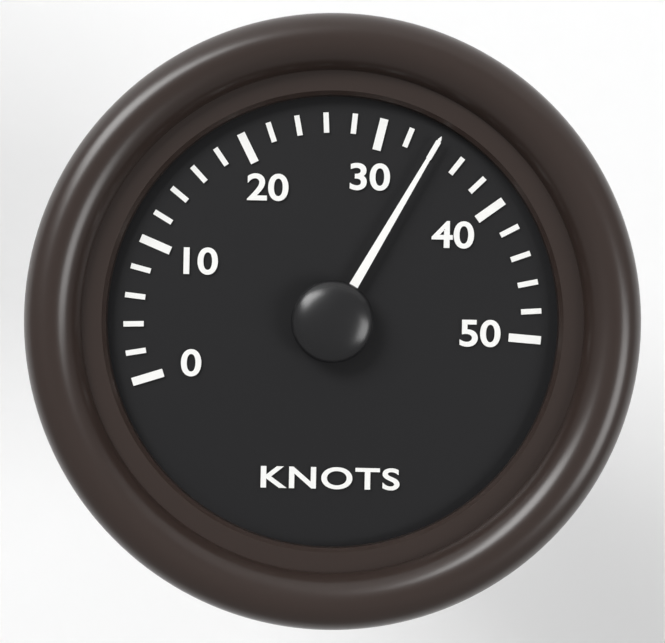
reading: 34 knots
